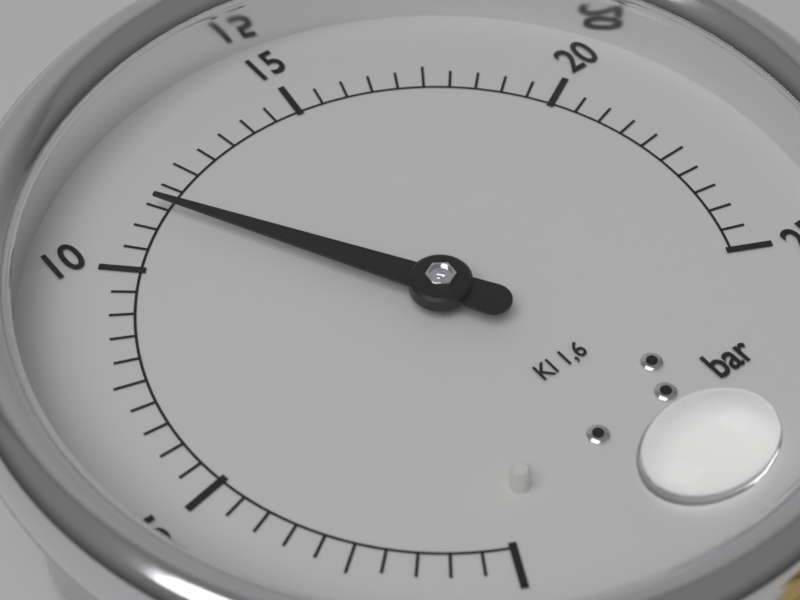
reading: 11.5 bar
